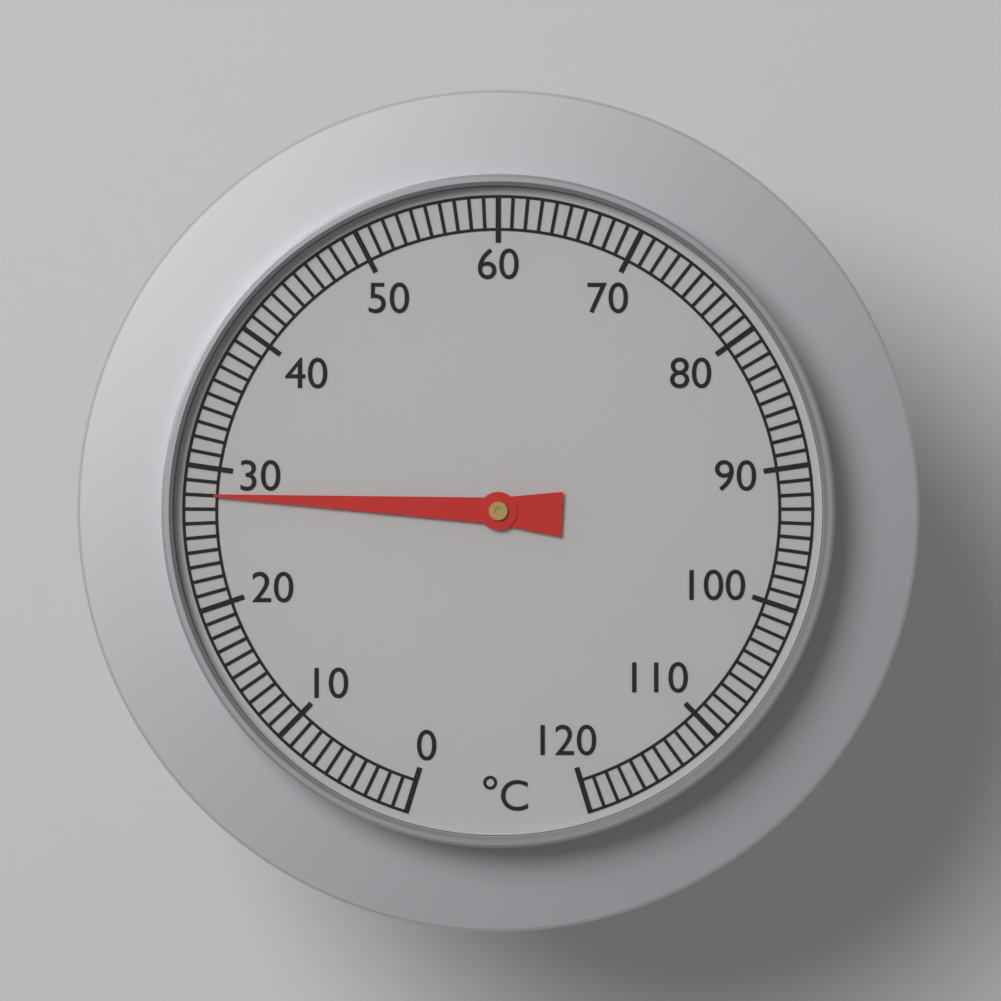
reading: 28 °C
